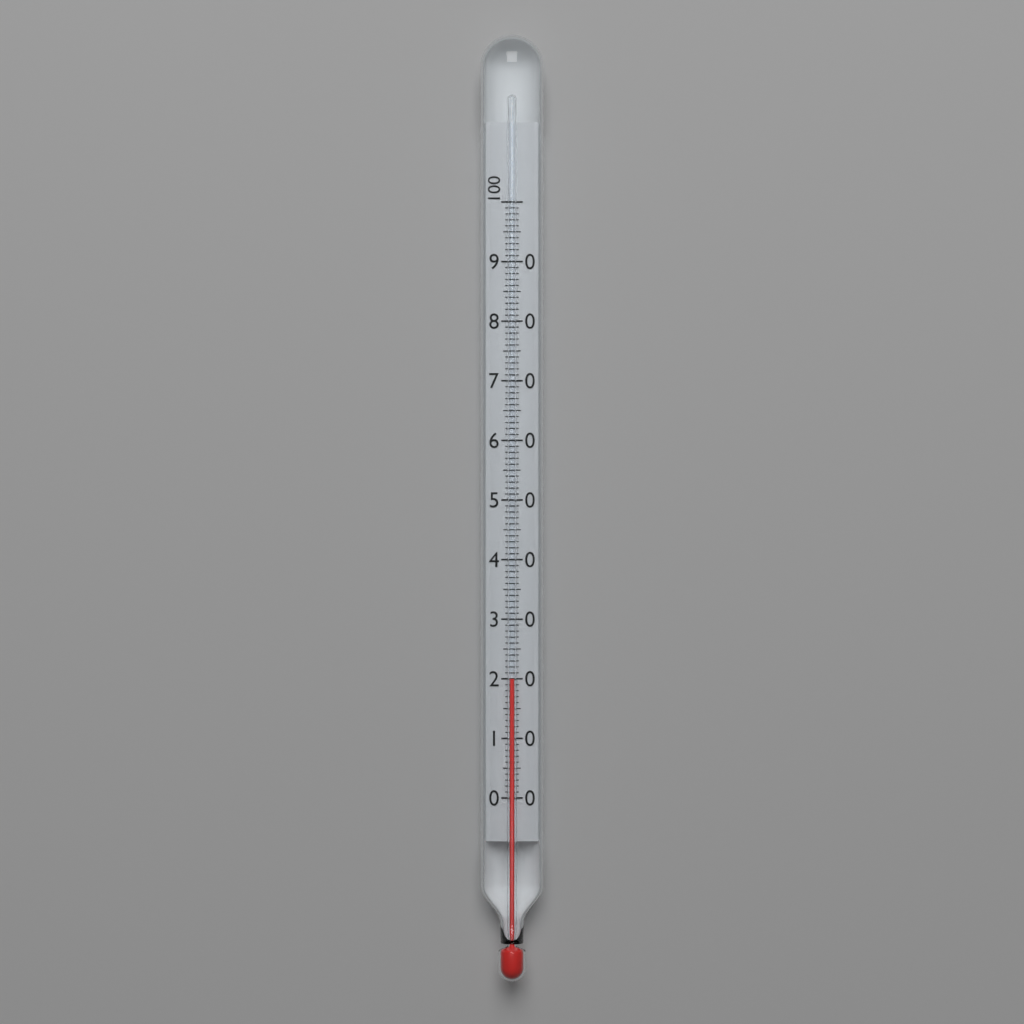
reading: 20 (no unit)
